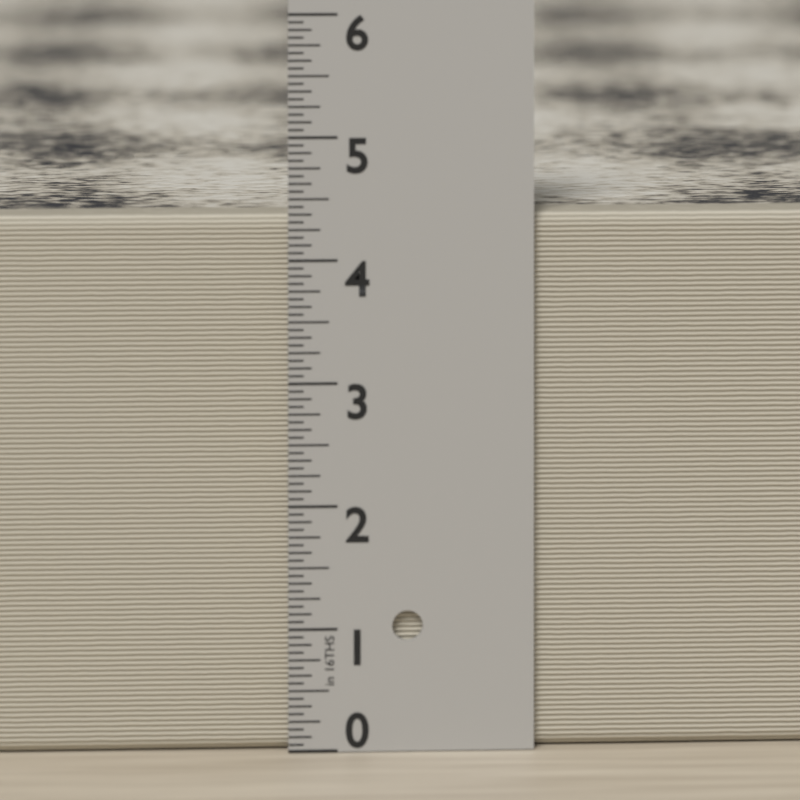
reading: 4.3750 in
